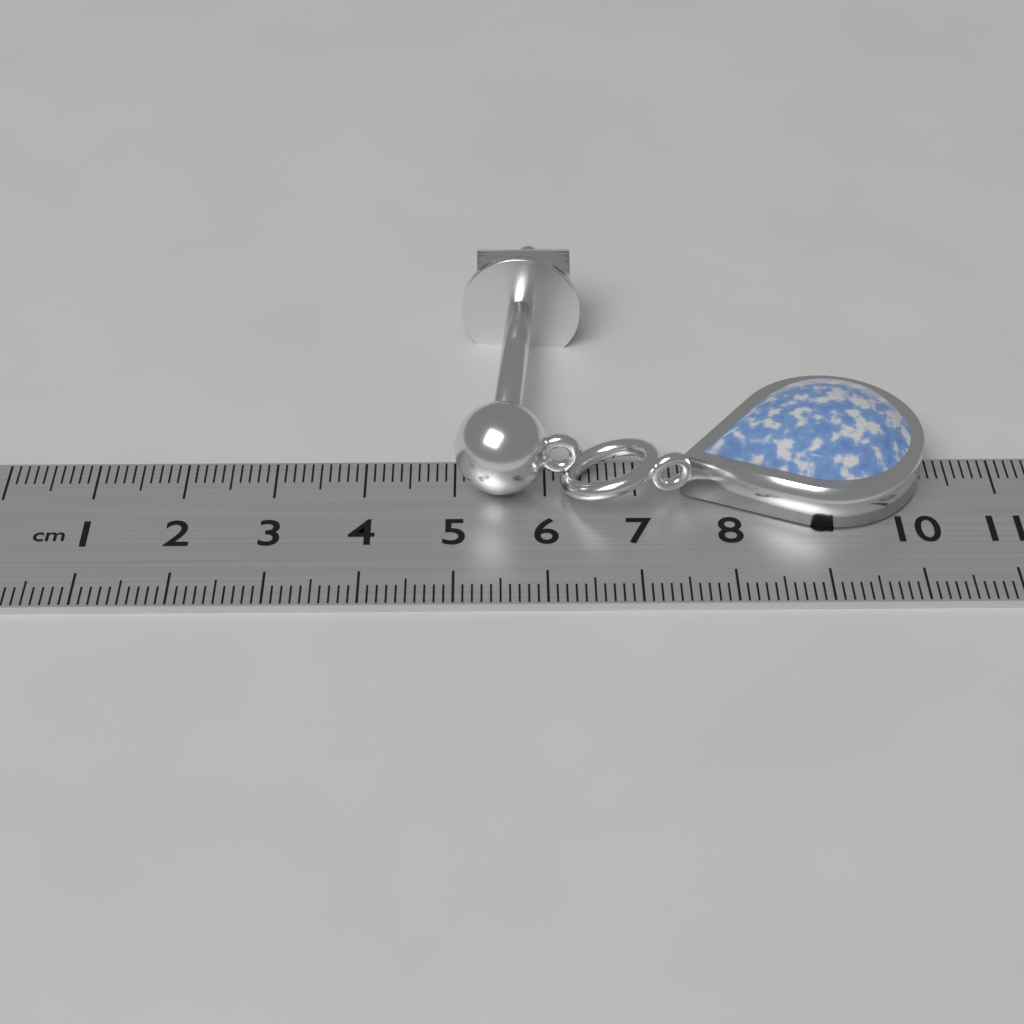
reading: 10.2 cm
